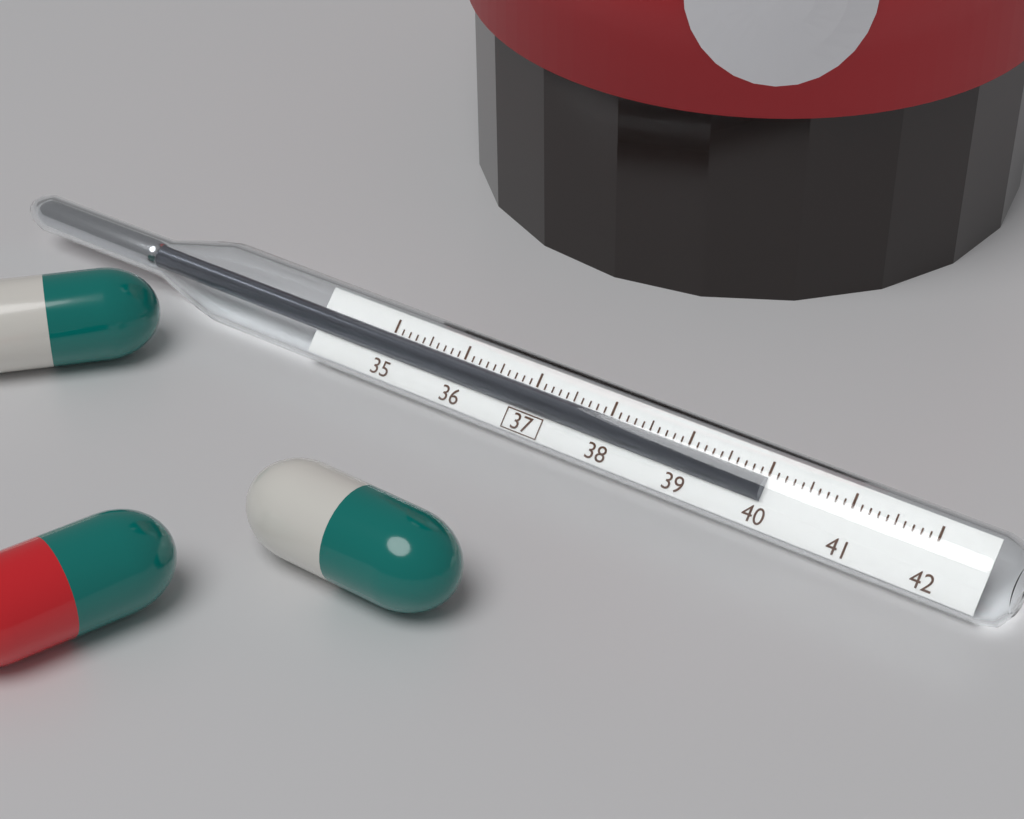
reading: 40.0 (no unit)
